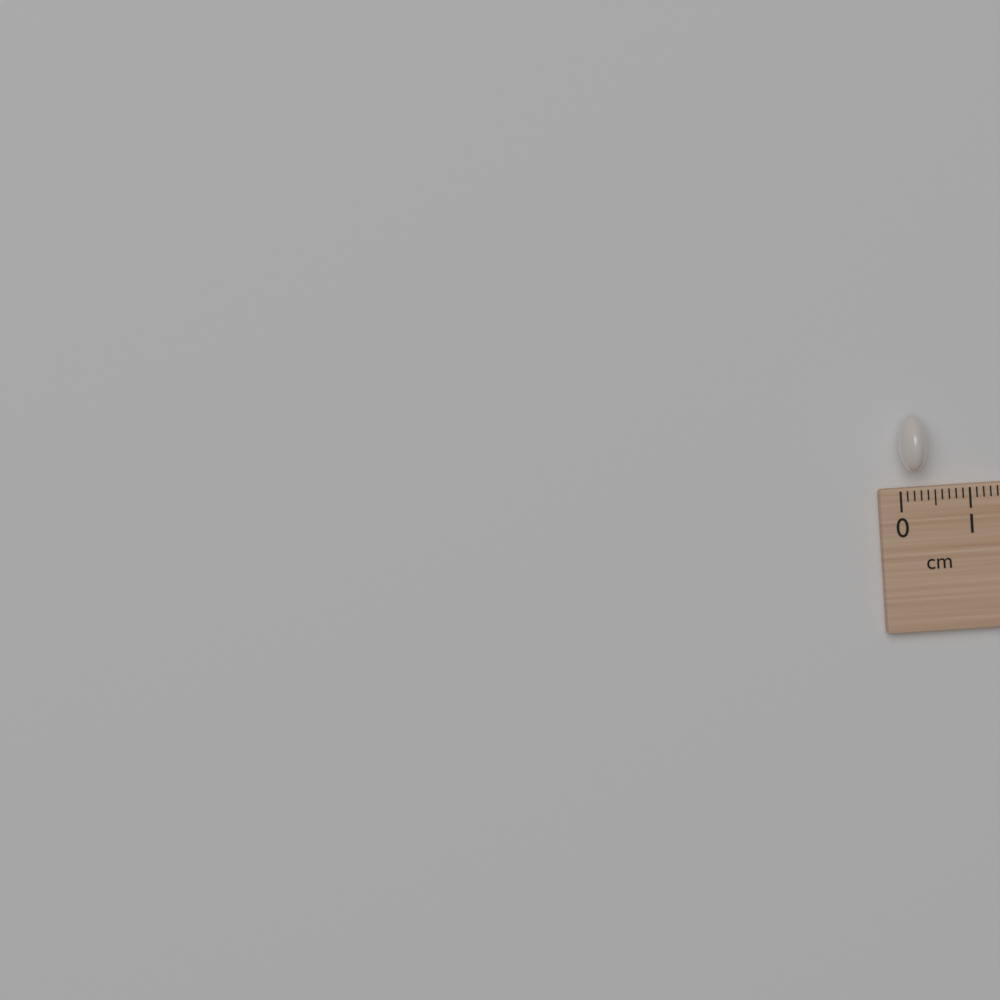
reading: 0.4 cm
